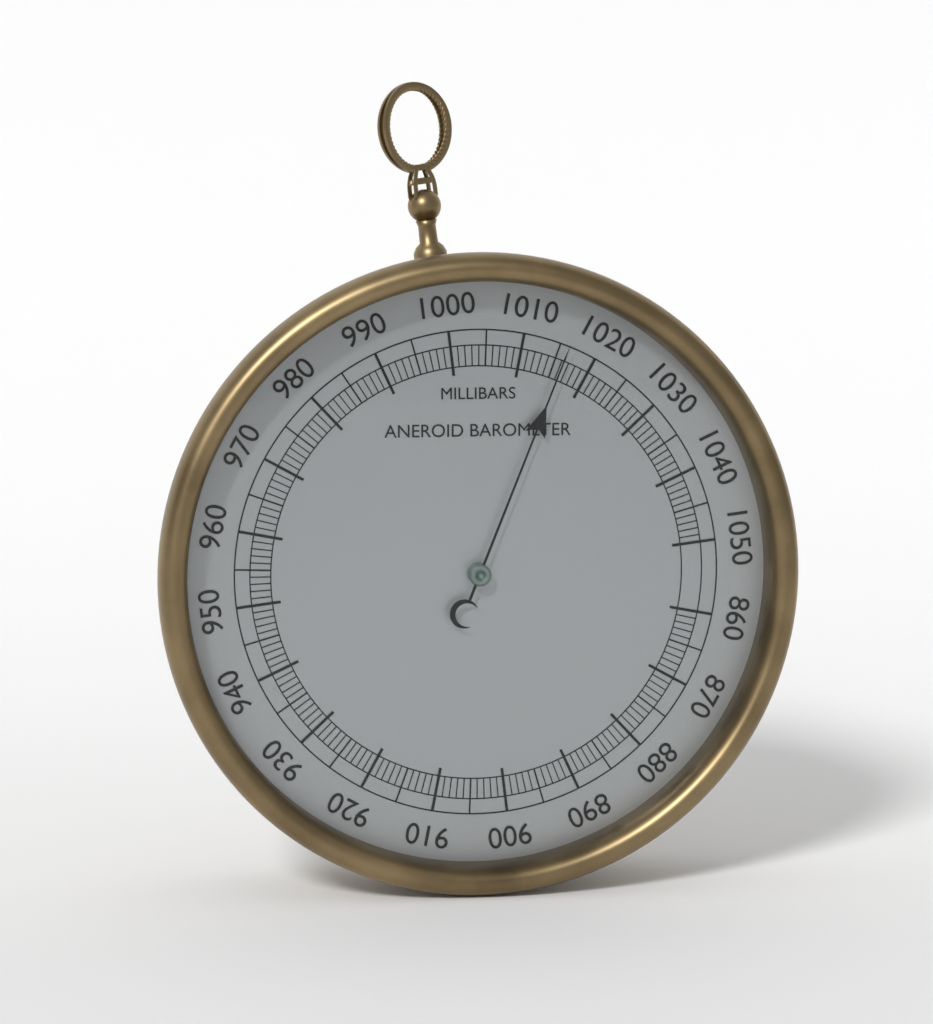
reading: 1016 mbar
